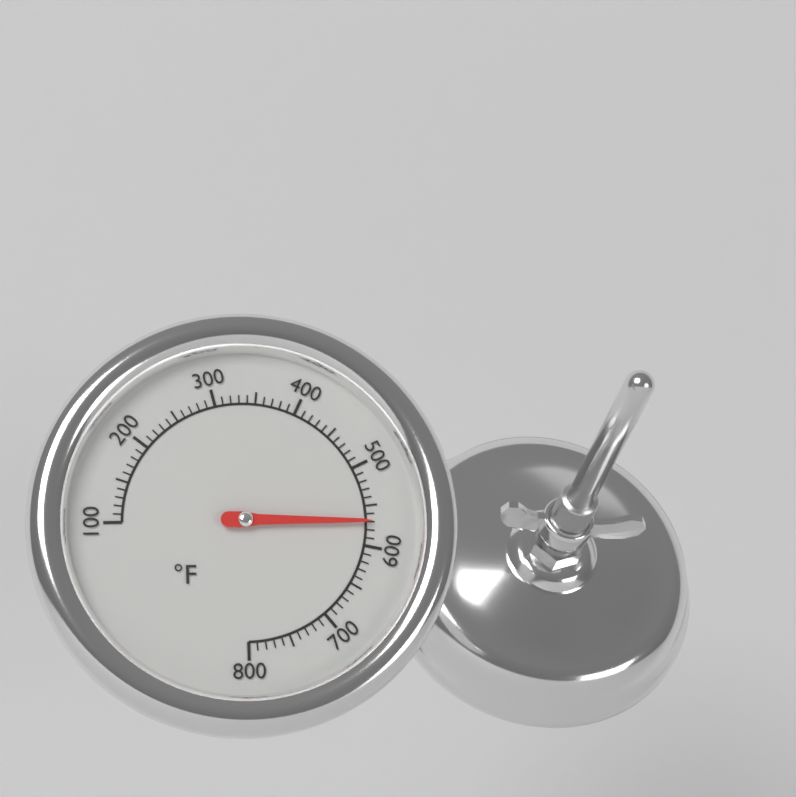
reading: 570 °F
